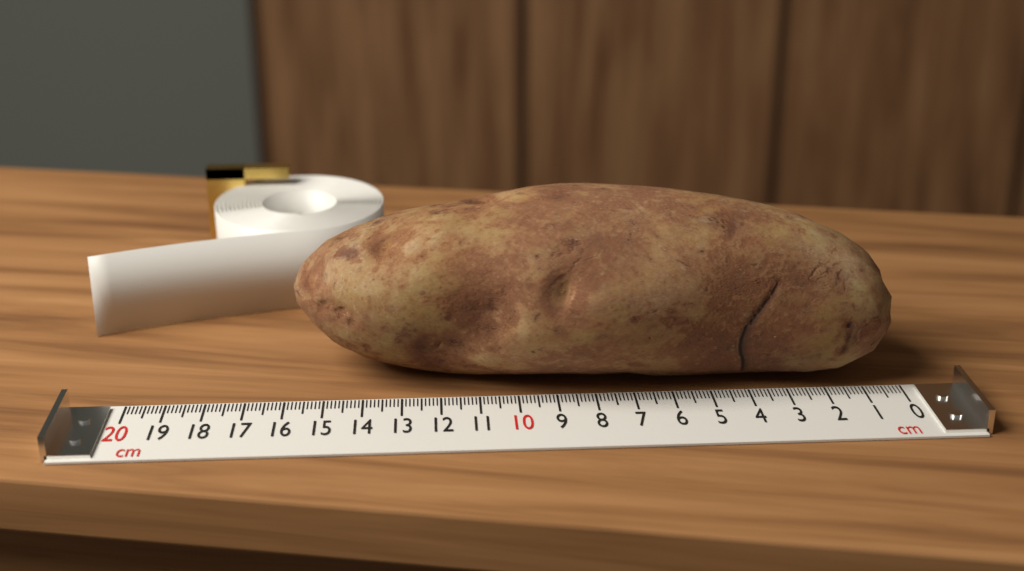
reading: 15.8 cm
